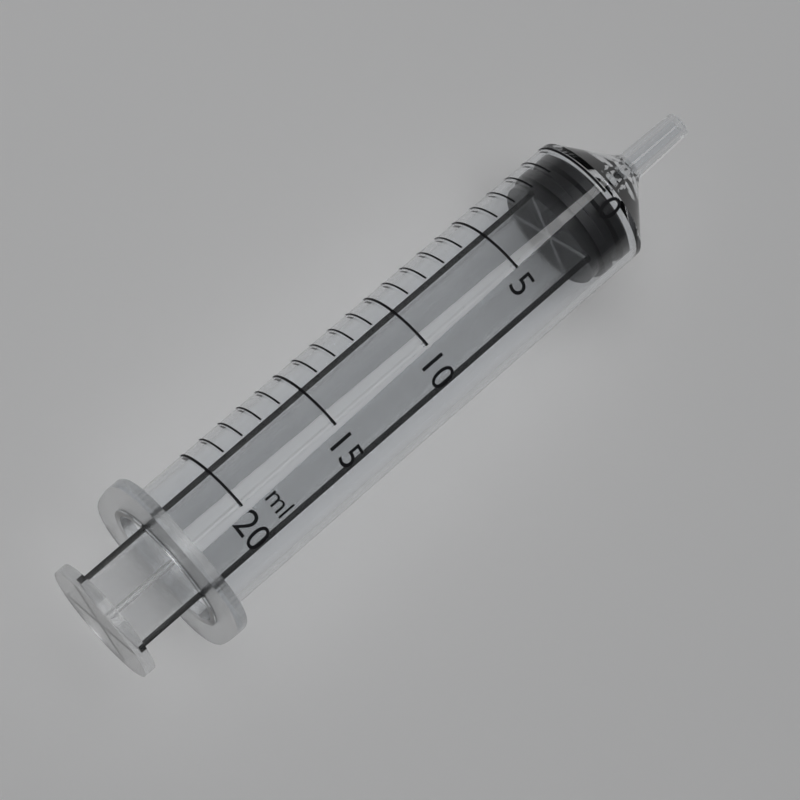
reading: 0 ml
